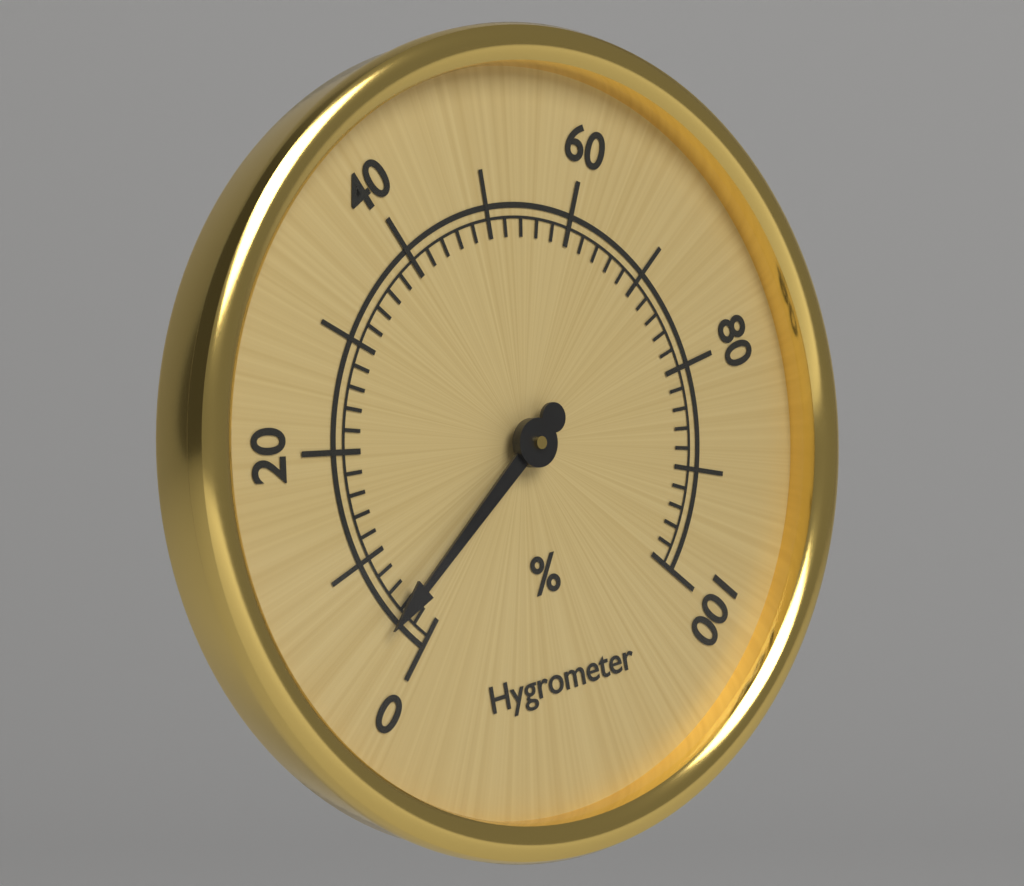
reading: 4 %
